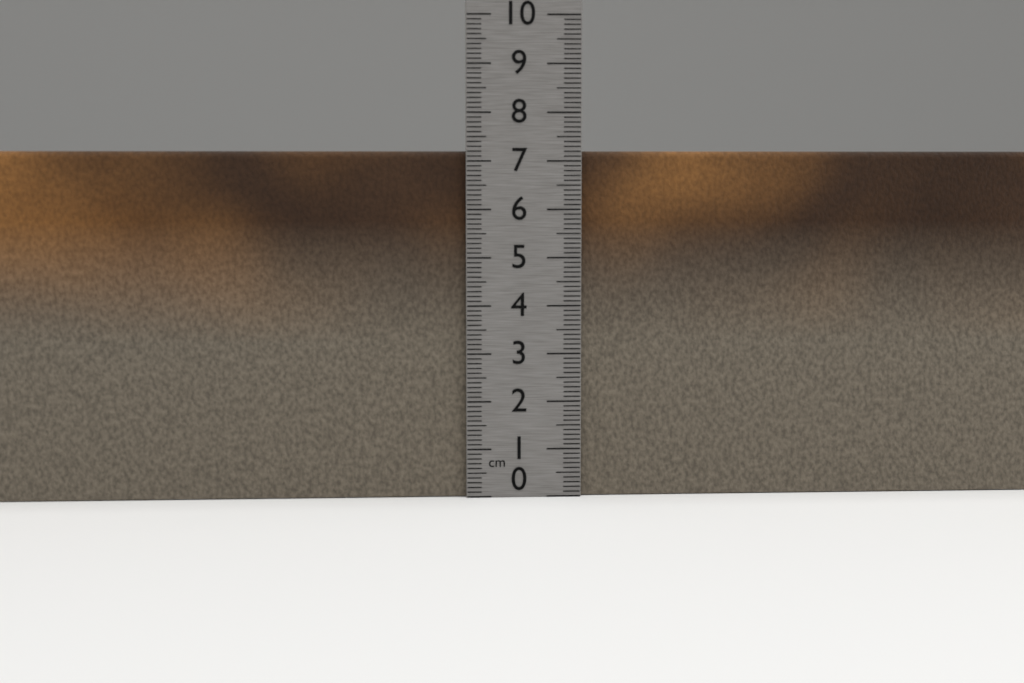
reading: 7.2 cm
